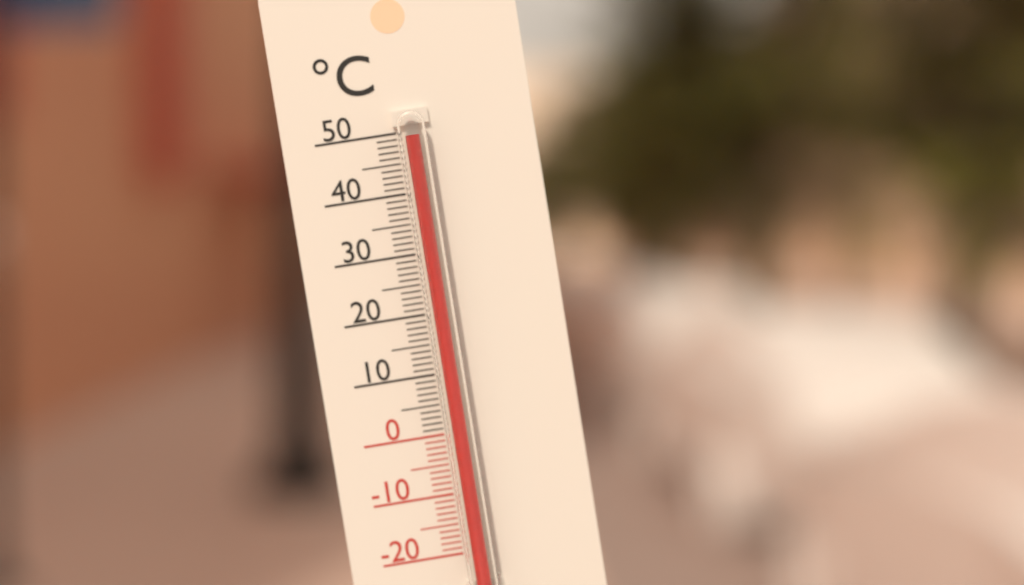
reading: 49 °C
